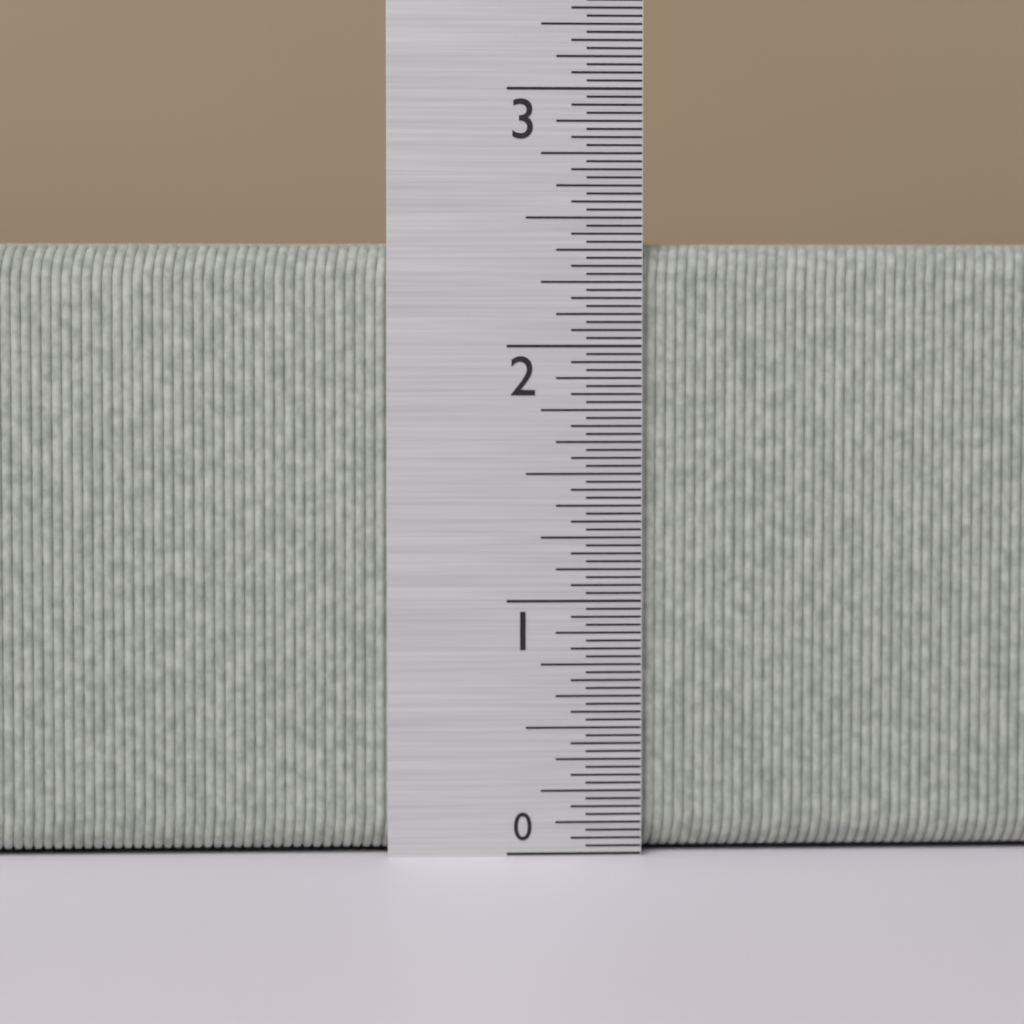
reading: 2.40625 in
